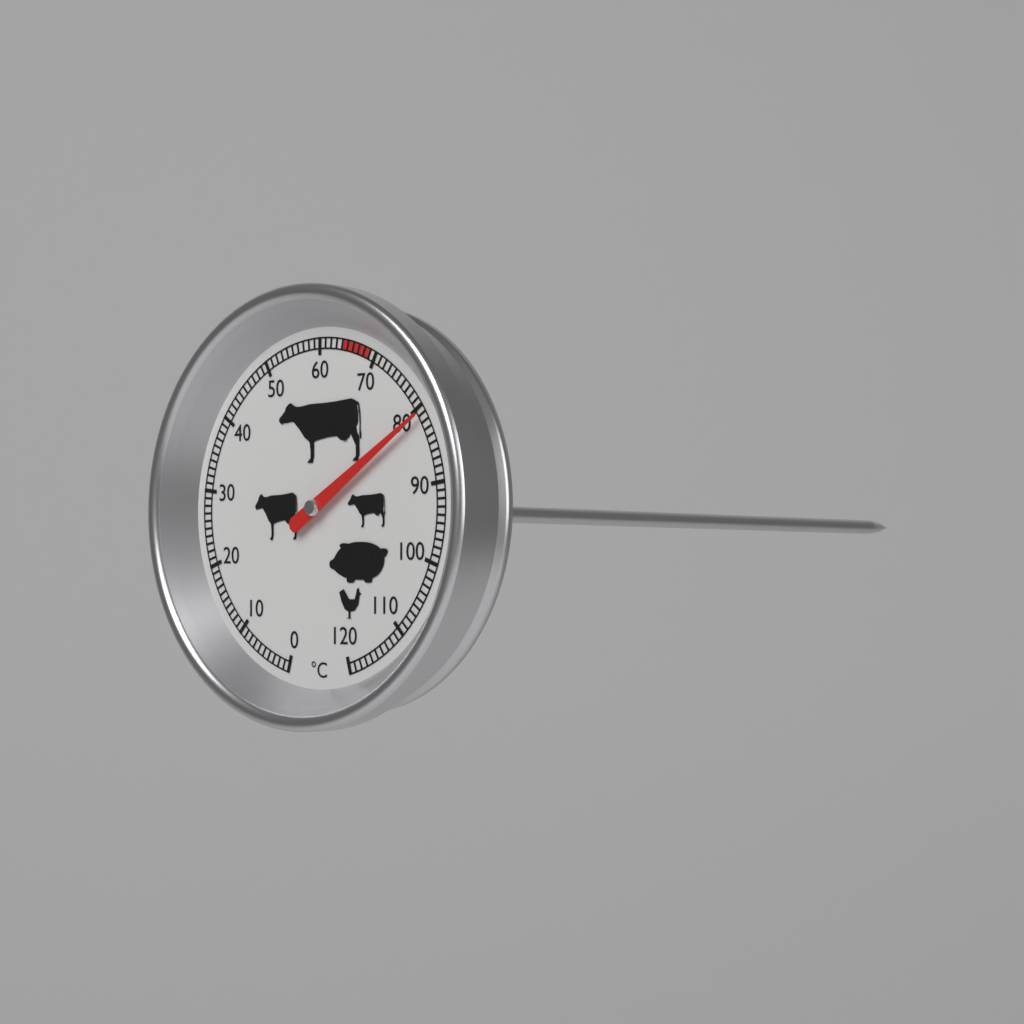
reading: 81 °C
